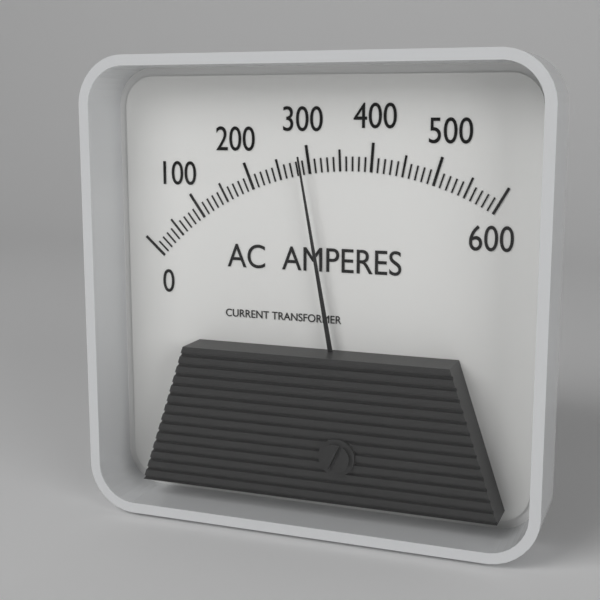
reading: 290 A
